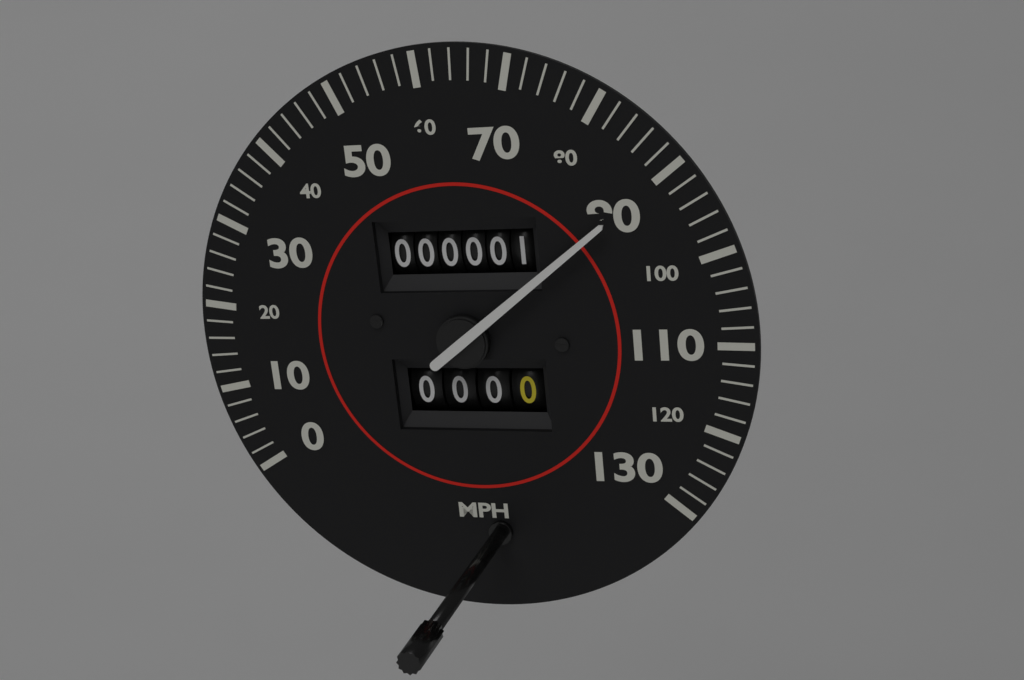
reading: 90 mph
